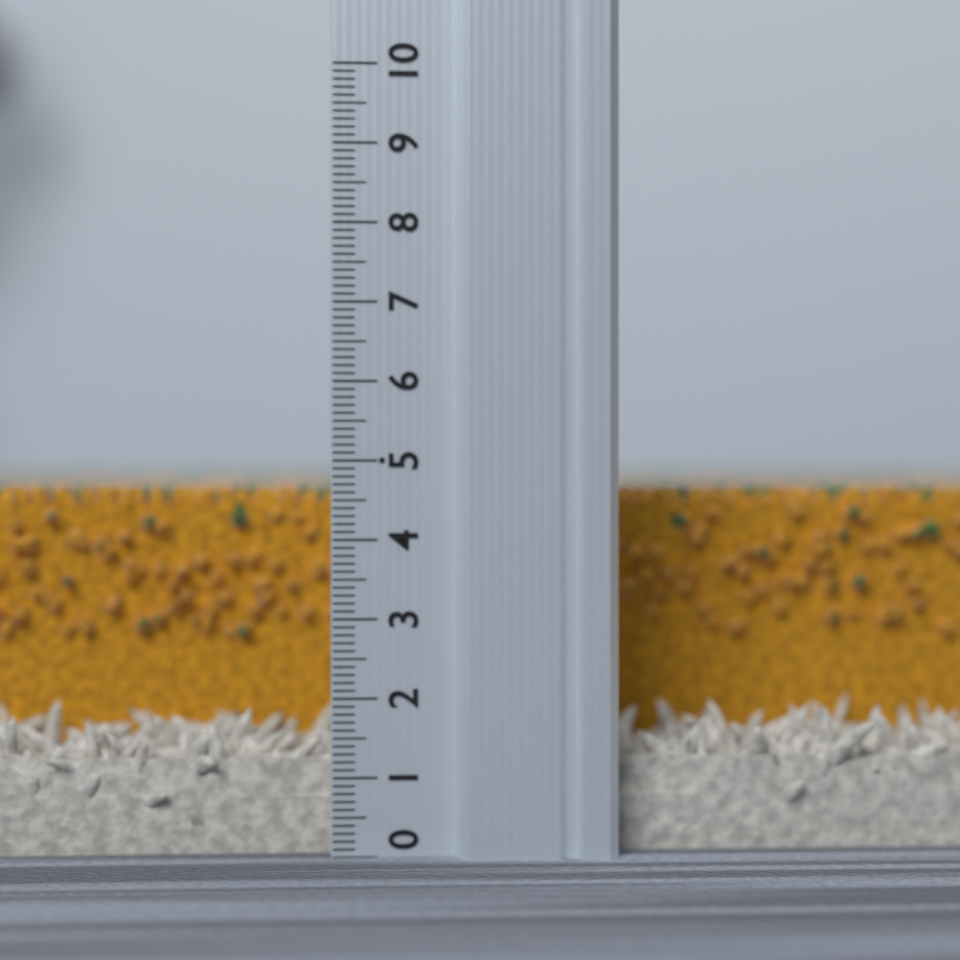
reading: 4.7 (no unit)
